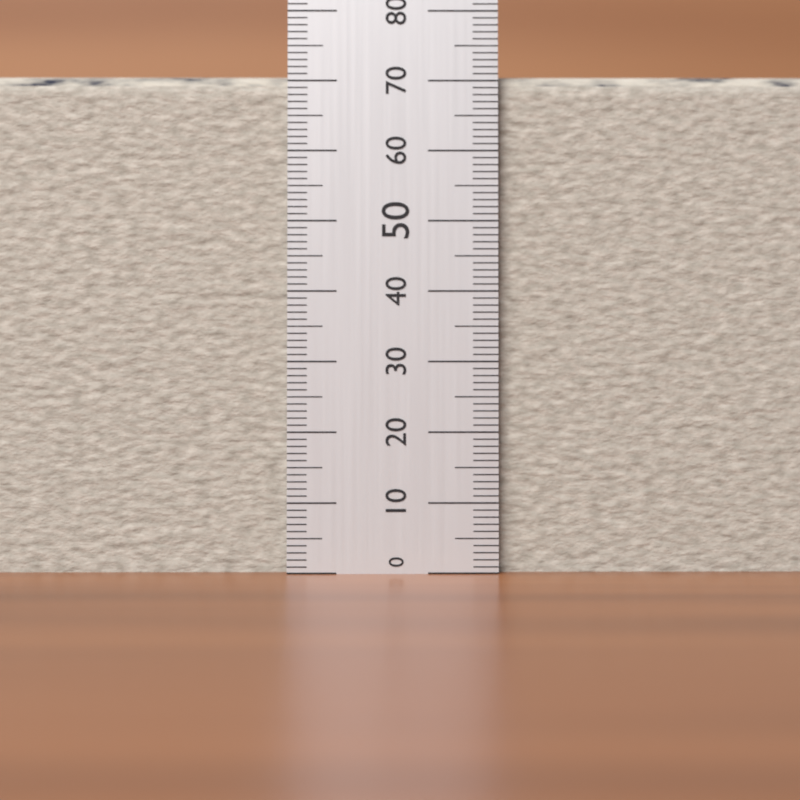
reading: 72 (no unit)
